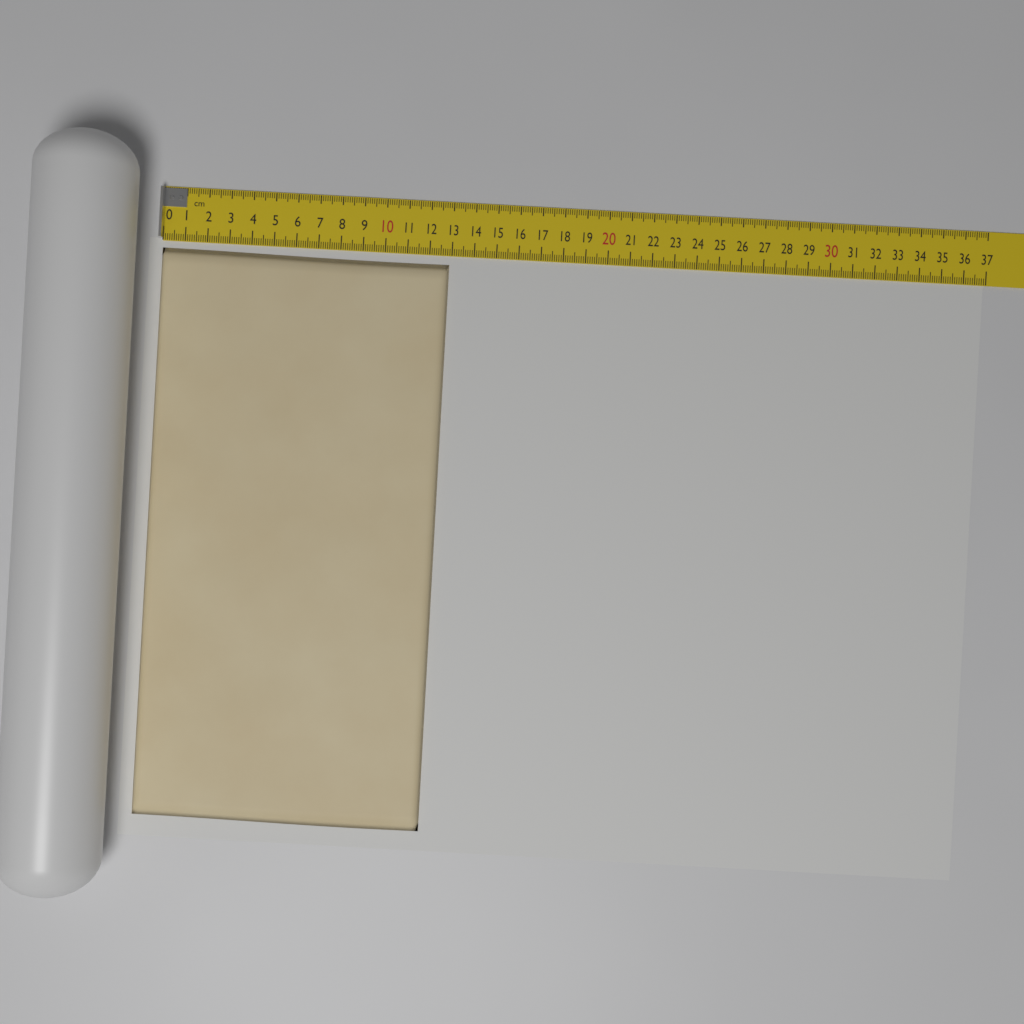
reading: 12.9 cm
